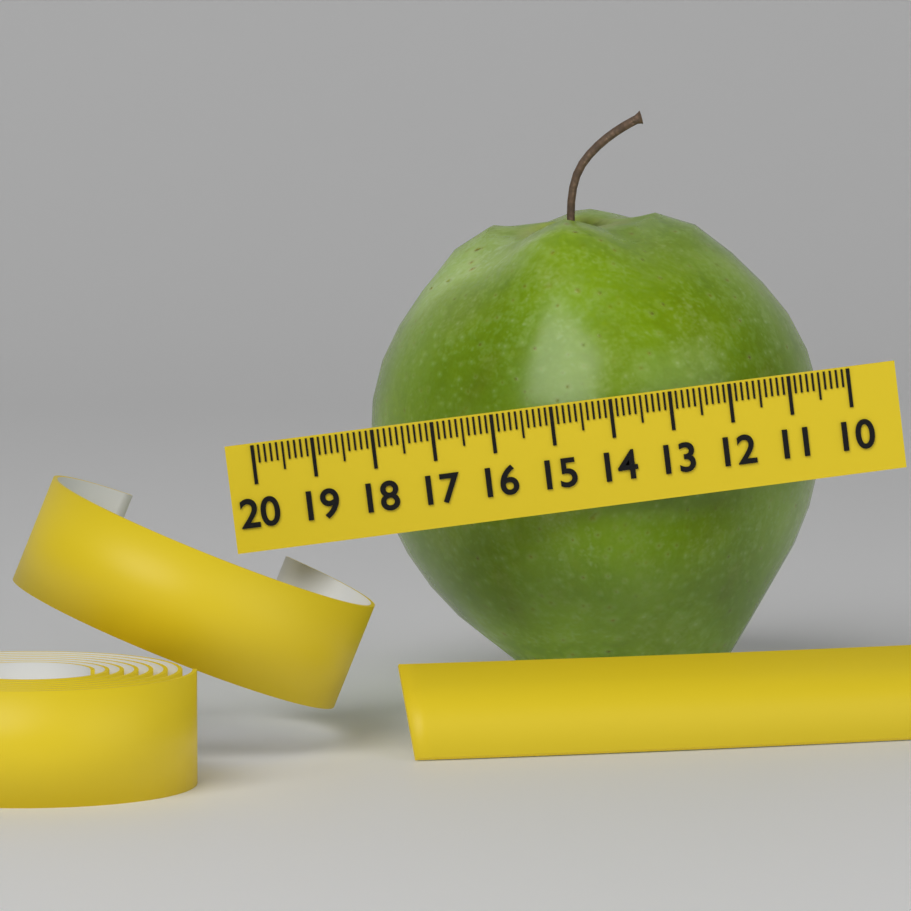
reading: 17.8 (no unit)
